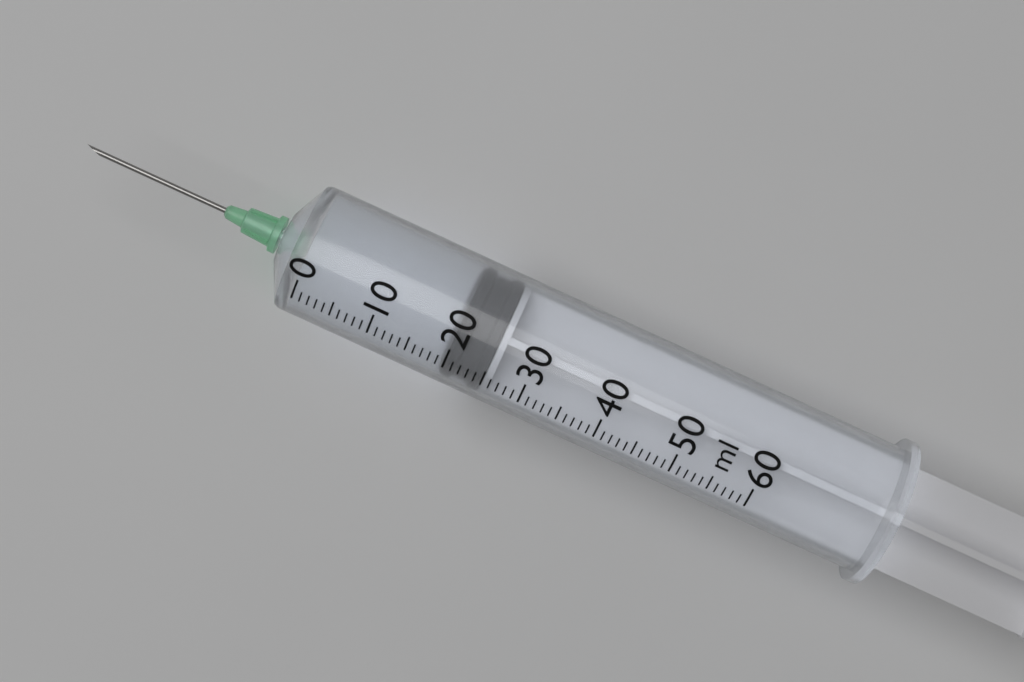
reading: 20 ml
